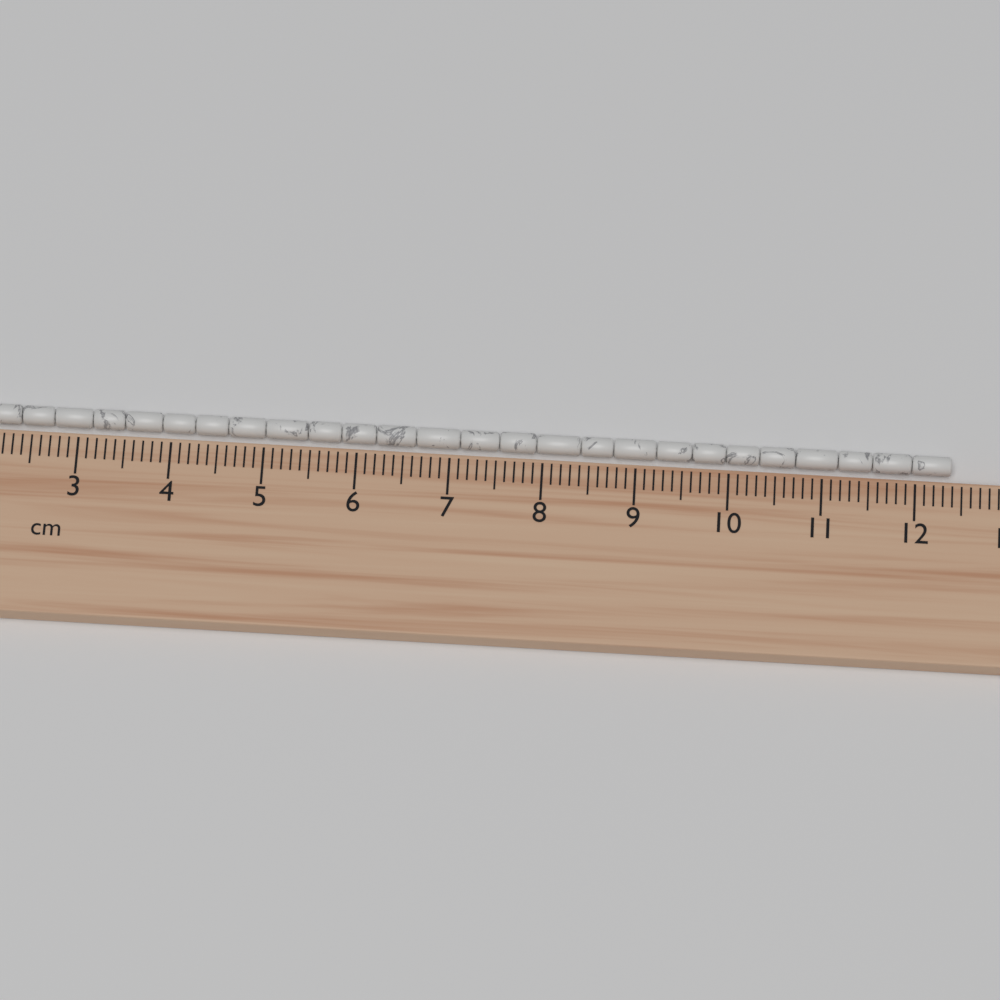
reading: 12.4 cm
